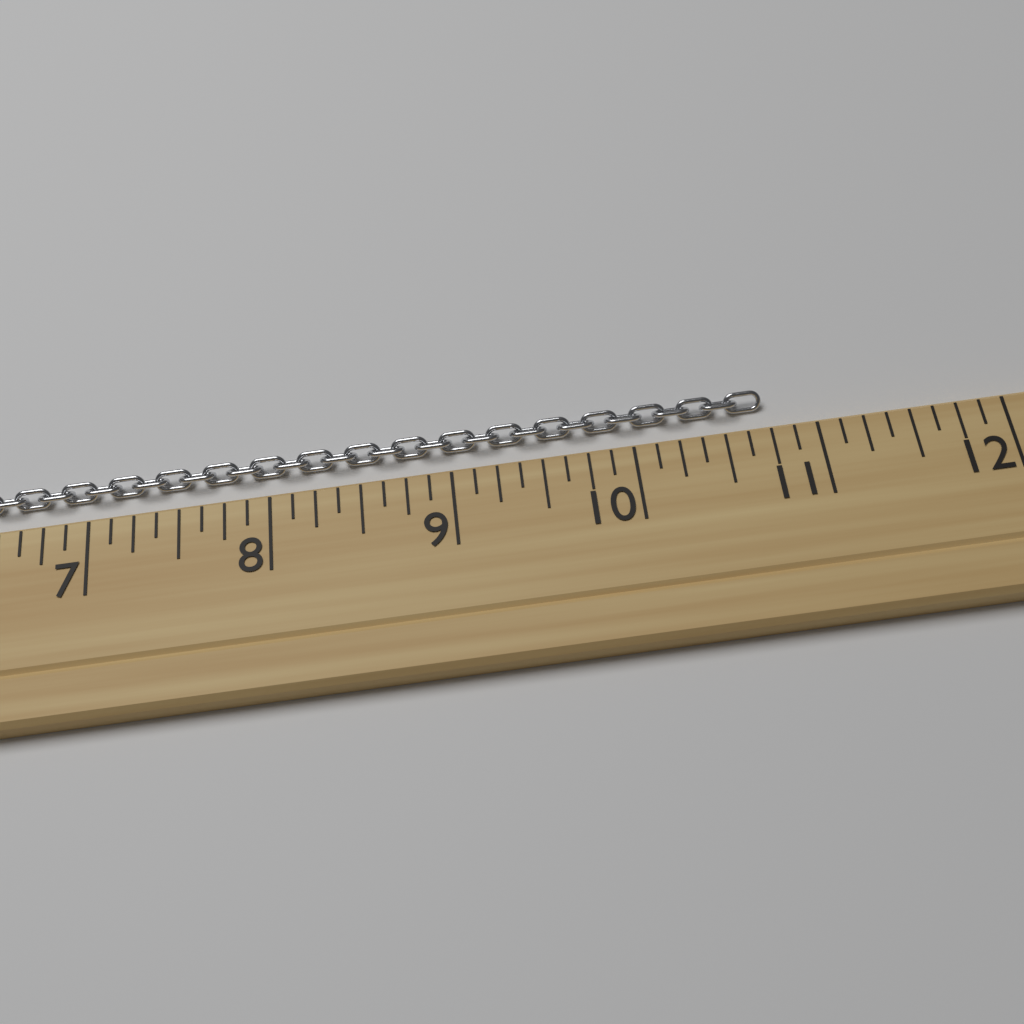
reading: 10.750 (no unit)
